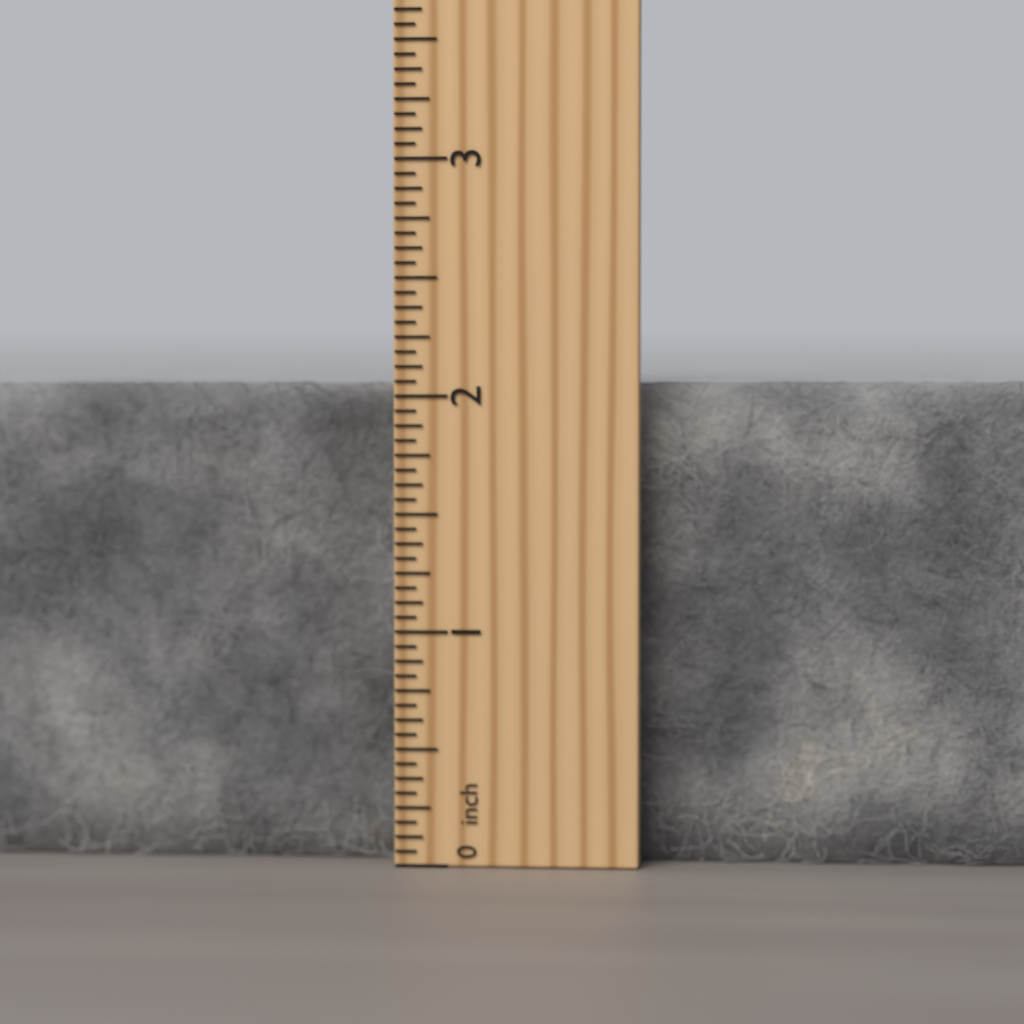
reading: 2.0625 inch
